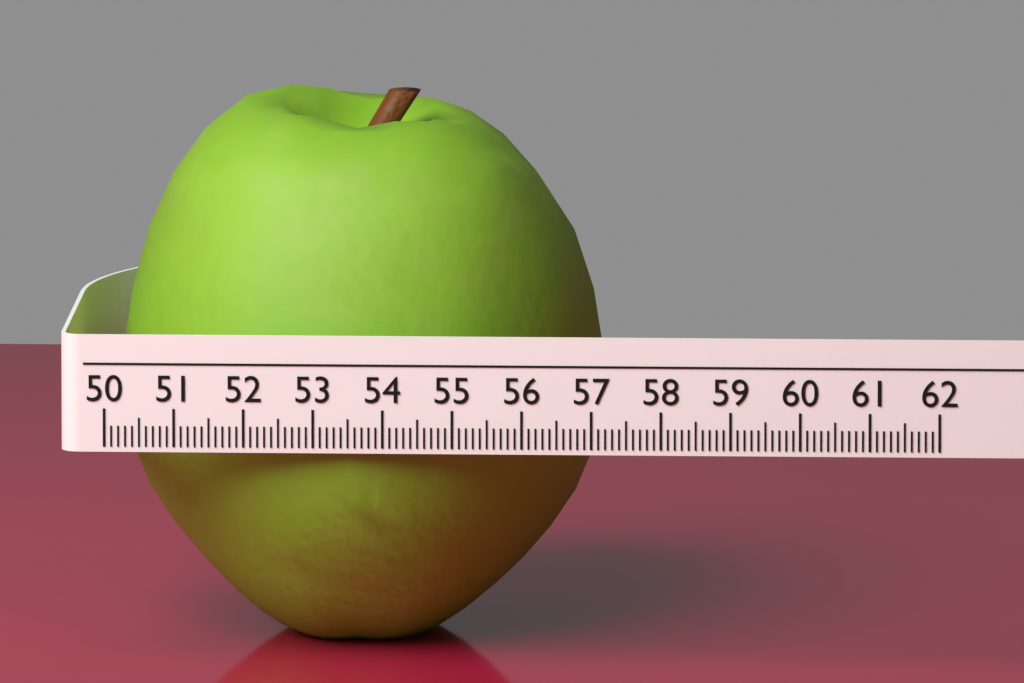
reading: 57.0 (no unit)
